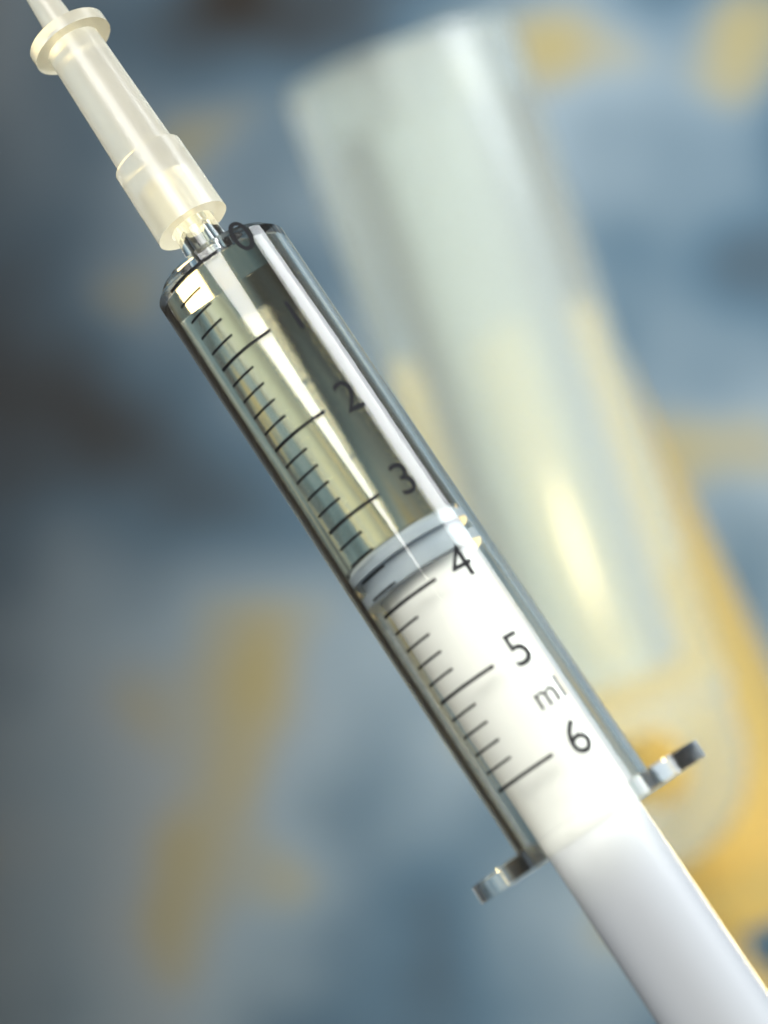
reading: 3.4 ml
